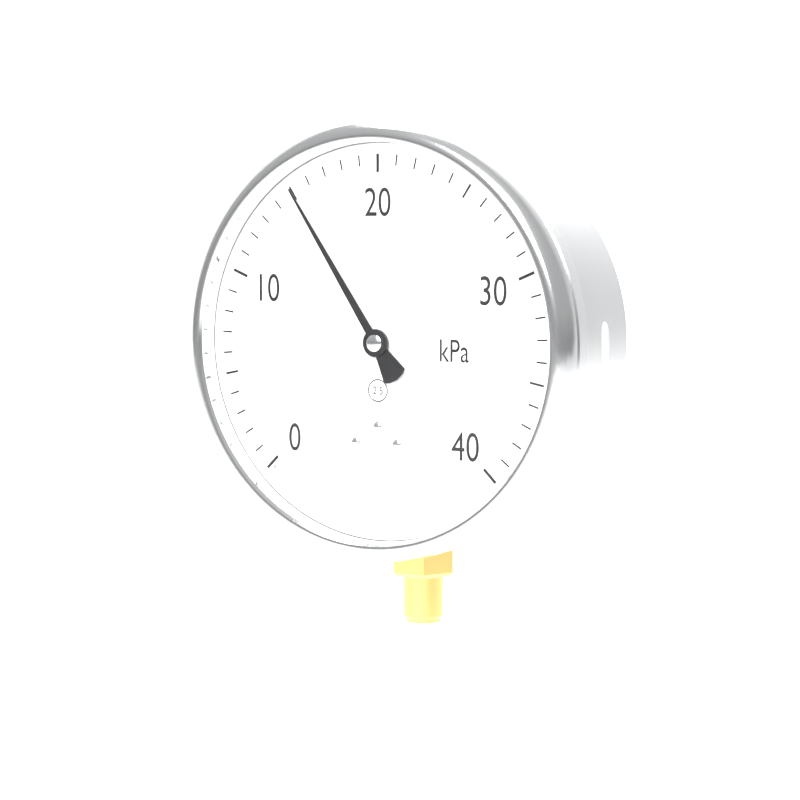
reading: 15 kPa
